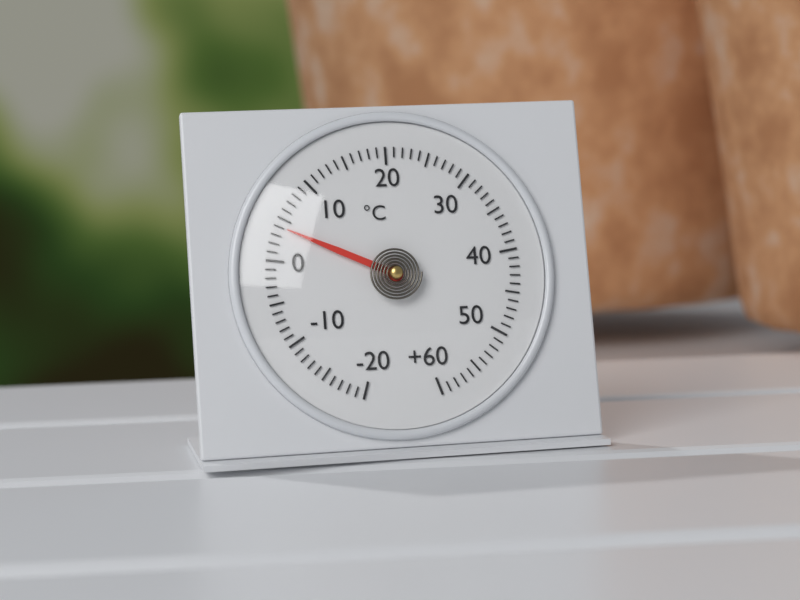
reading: 4 °C
